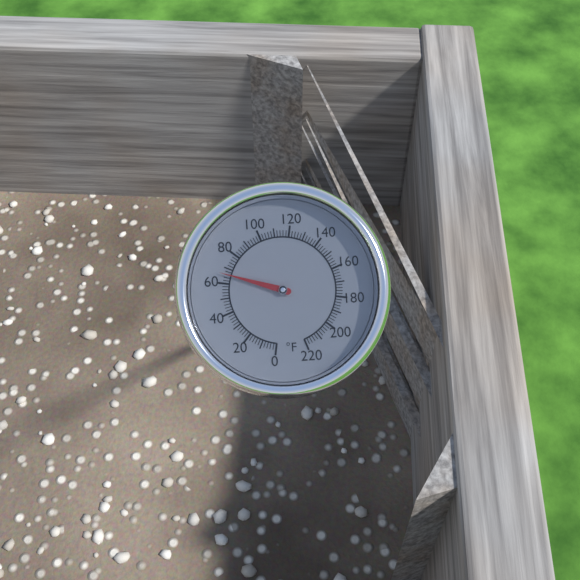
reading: 66 °F
